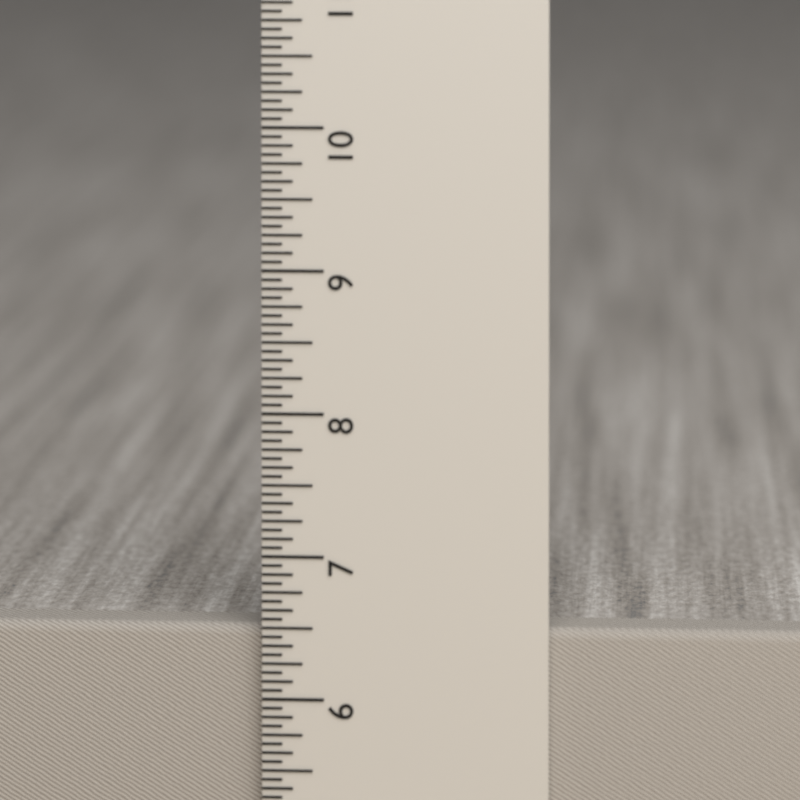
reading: 6.5000 in
